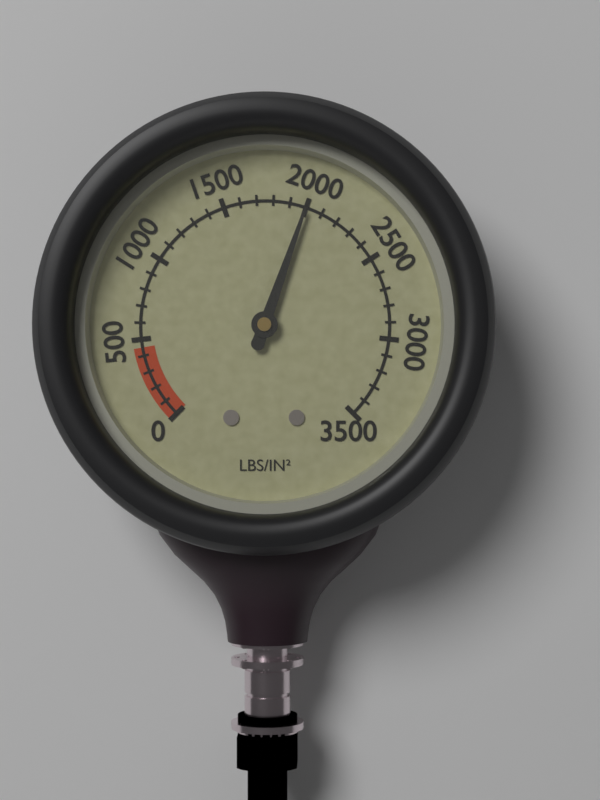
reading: 2000 psi
